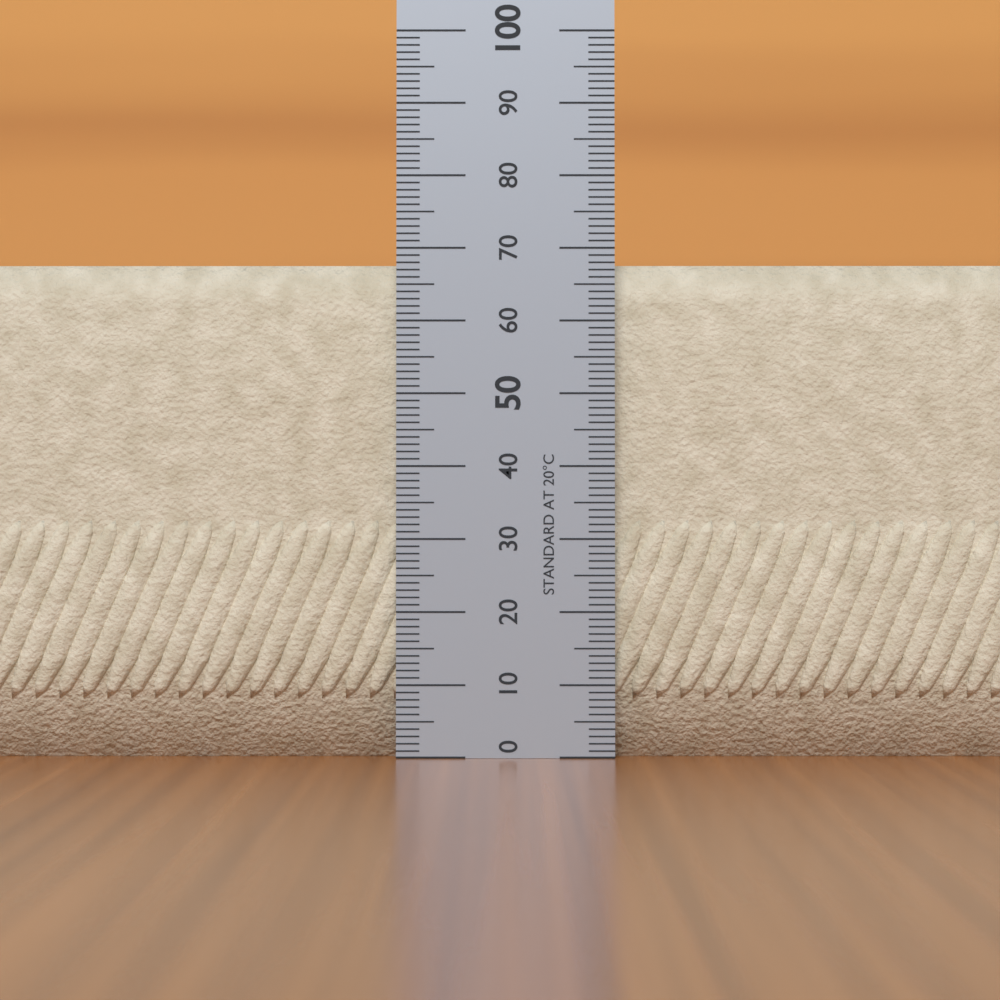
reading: 68 (no unit)
